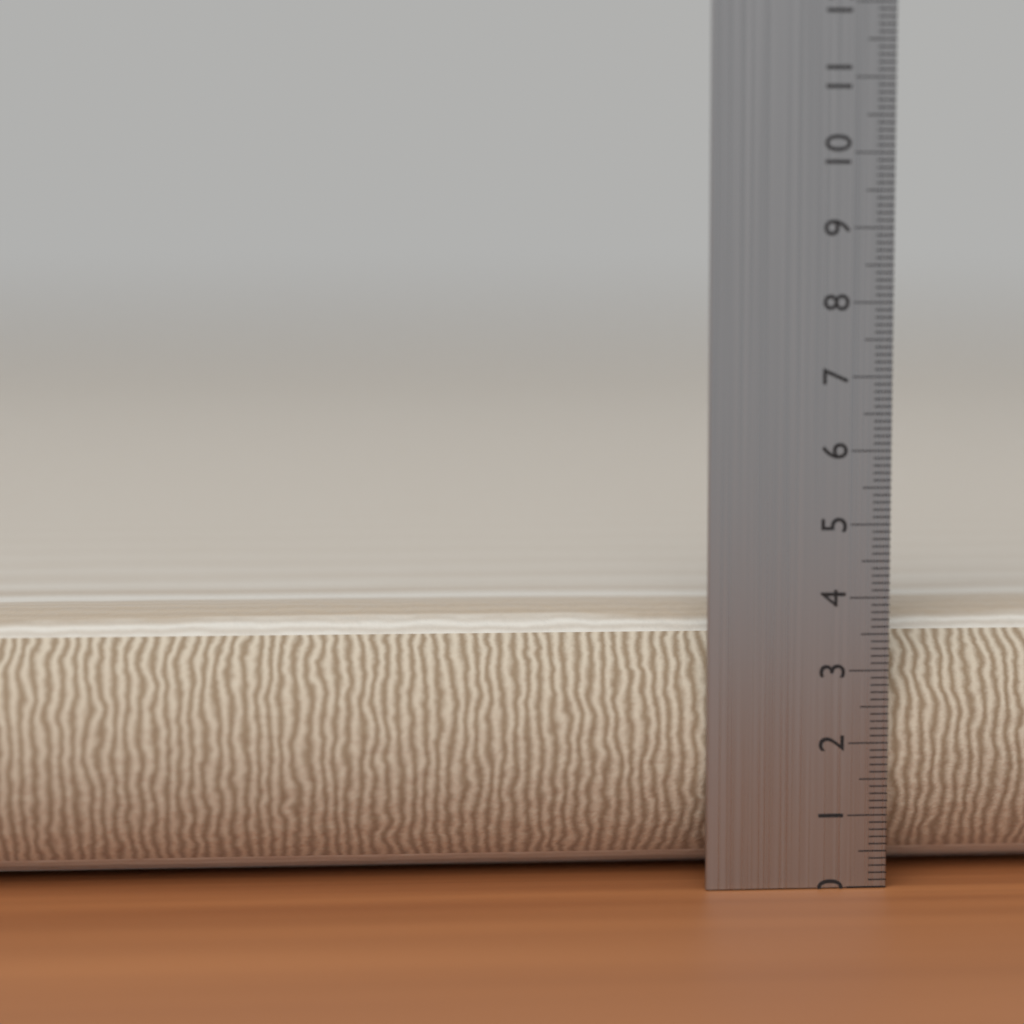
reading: 3.8 cm
